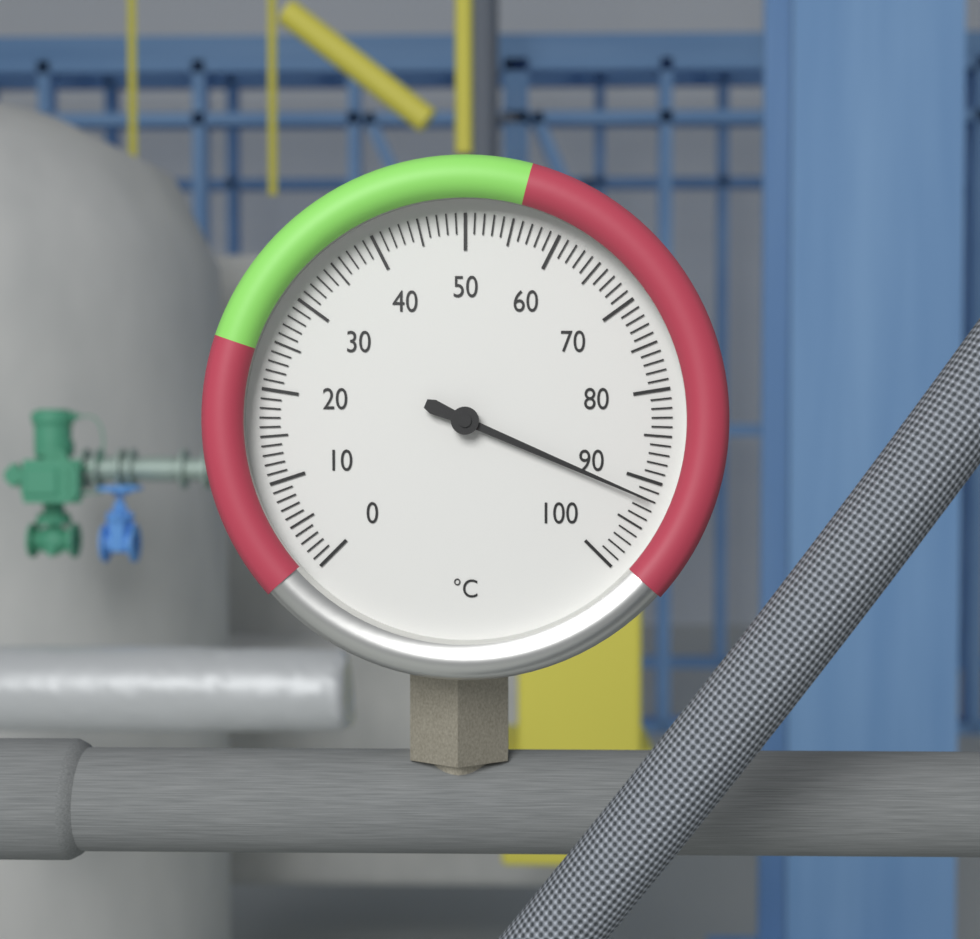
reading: 92 °C
